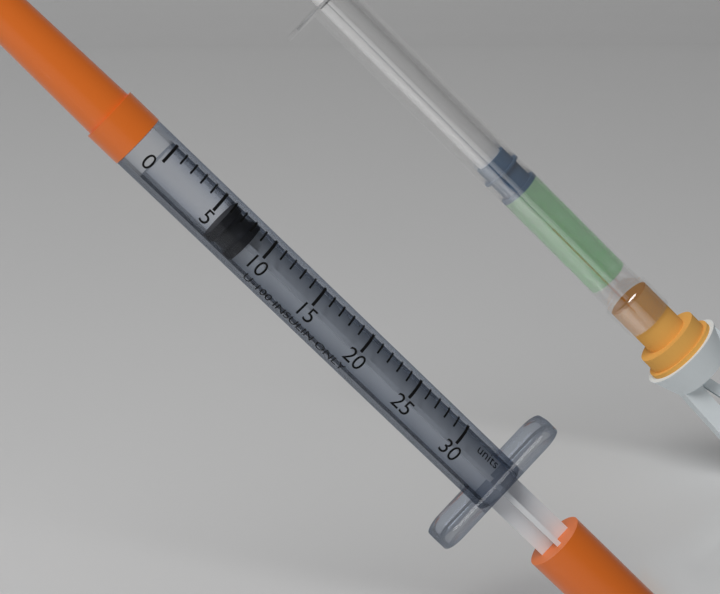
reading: 6 units
